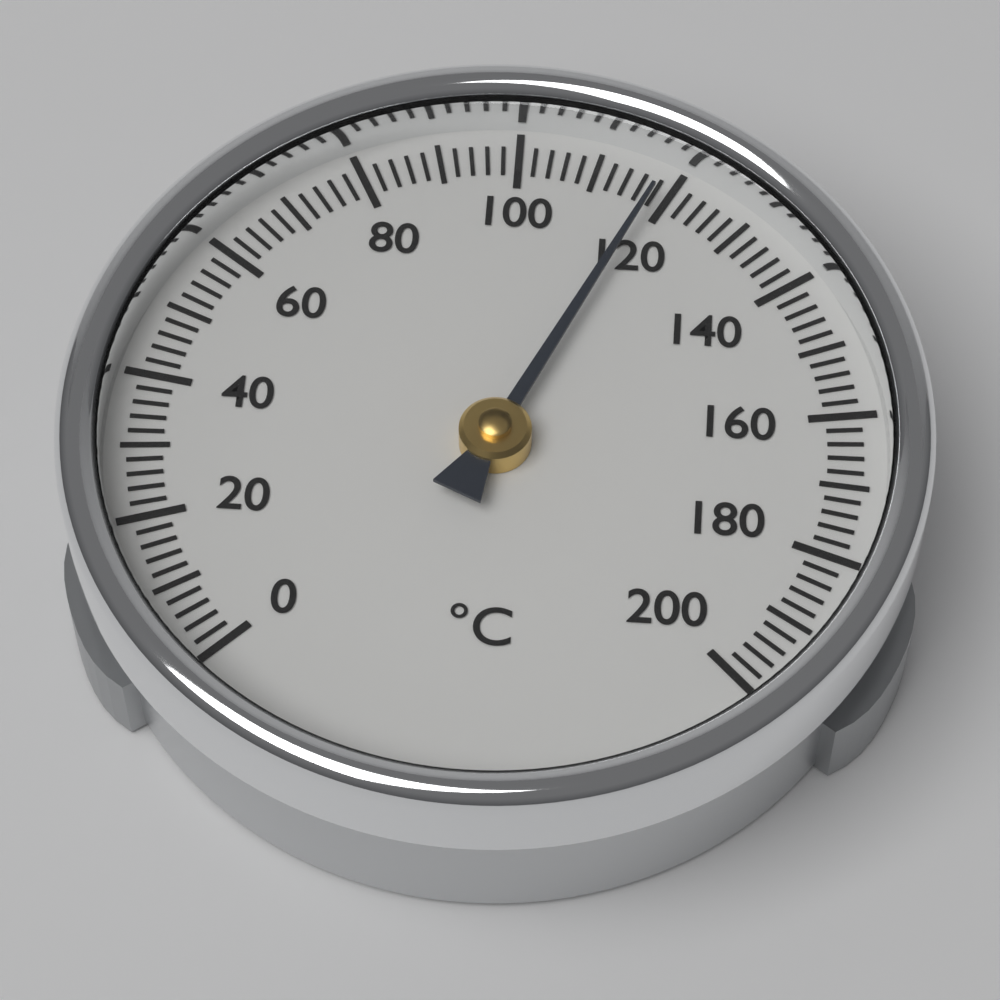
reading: 118 °C
